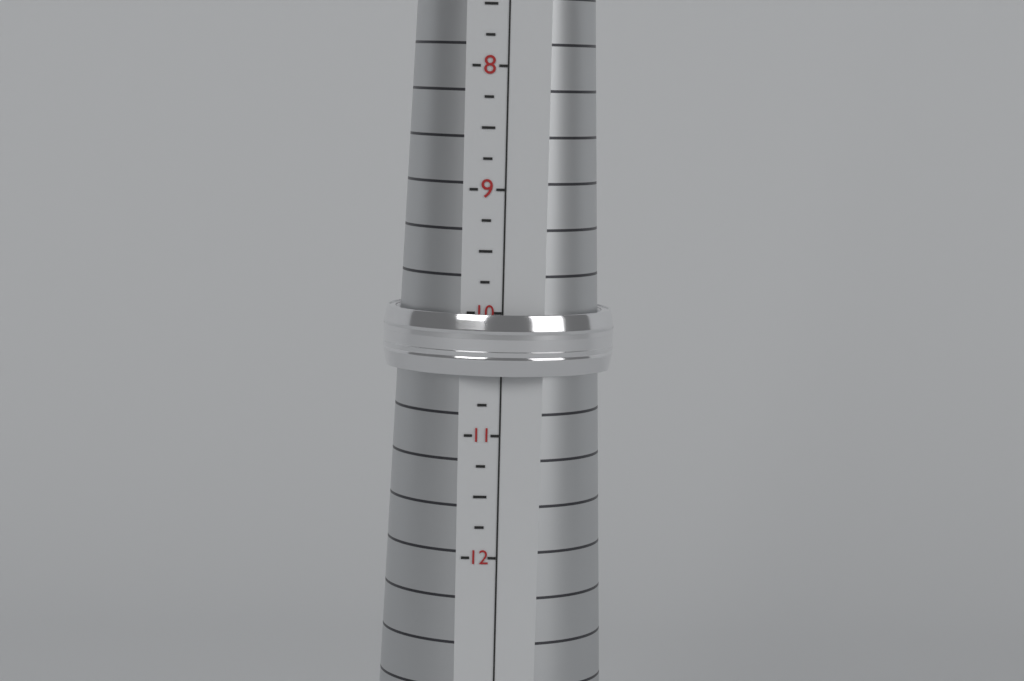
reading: 10.50 (no unit)
